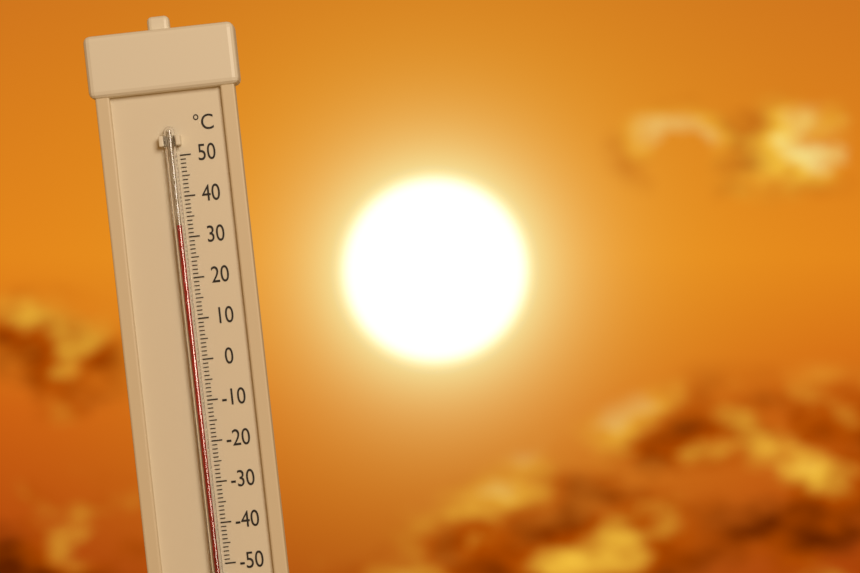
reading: 33 °C
